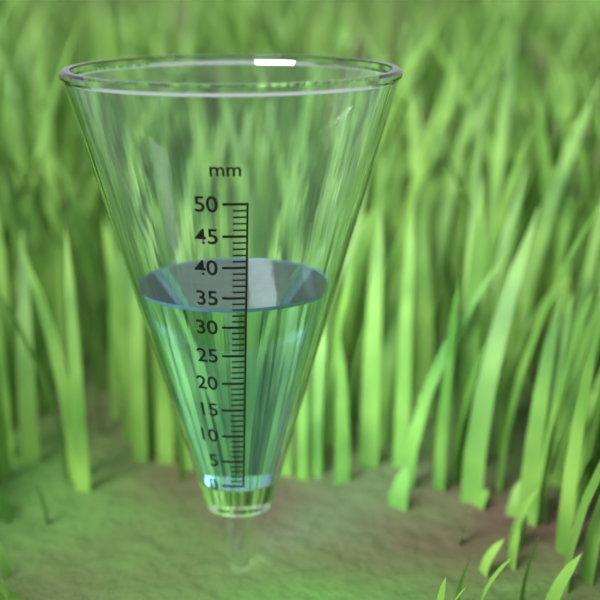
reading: 33 mm
